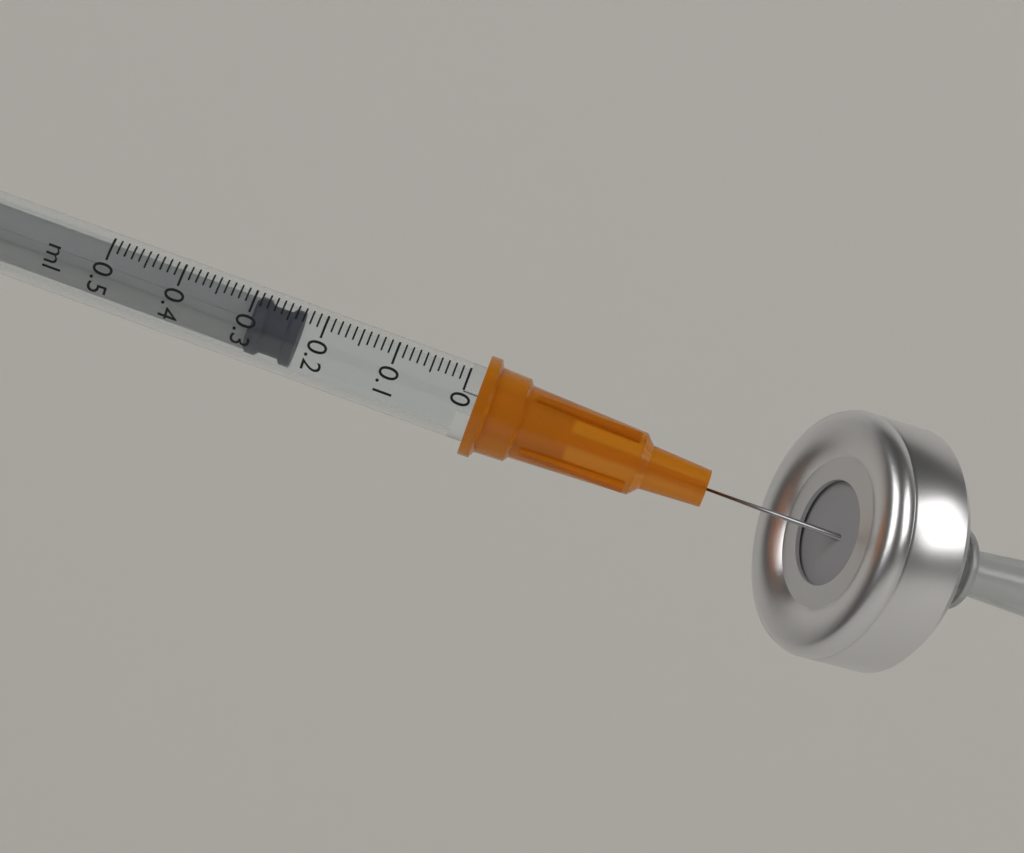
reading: 0.23 ml
